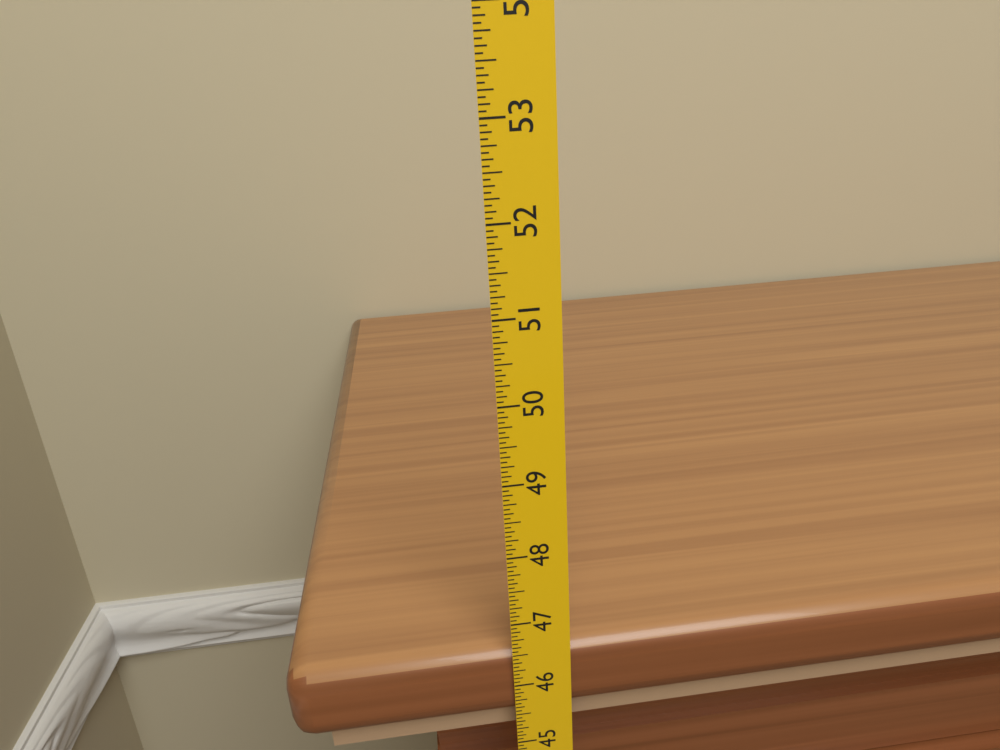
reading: 46.5000 in
